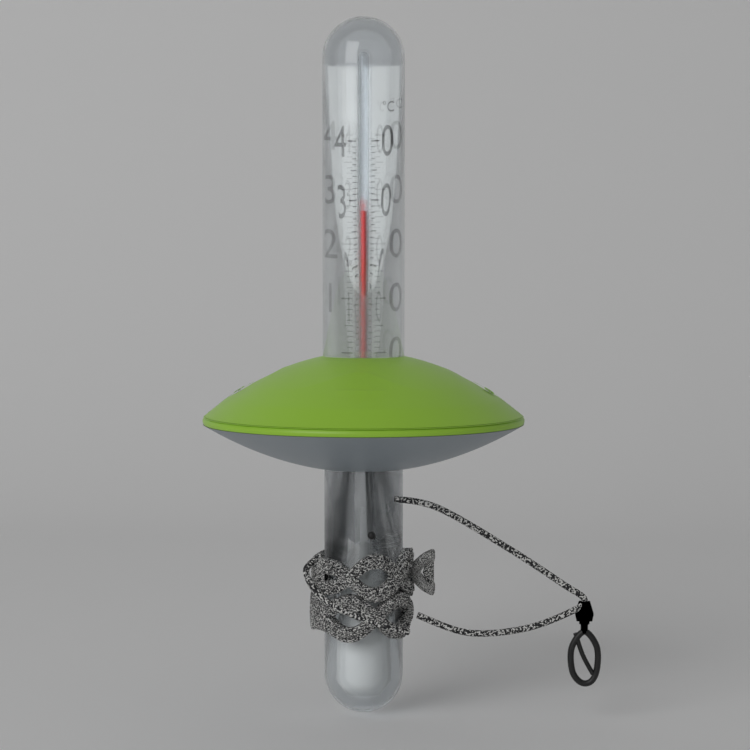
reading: 28 °C
